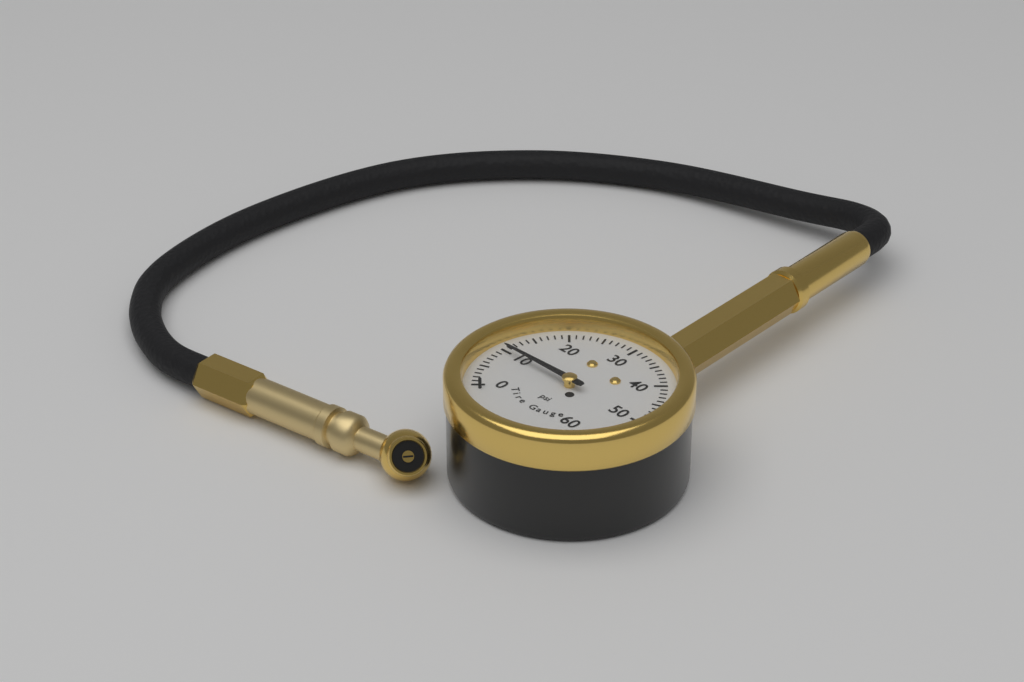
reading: 10 psi
